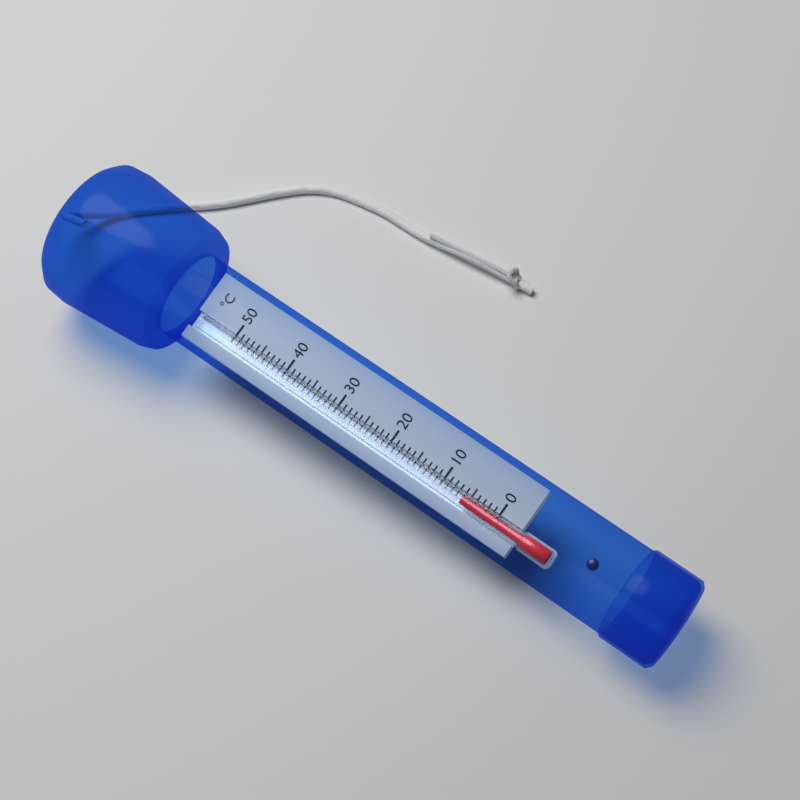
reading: 6 °C
